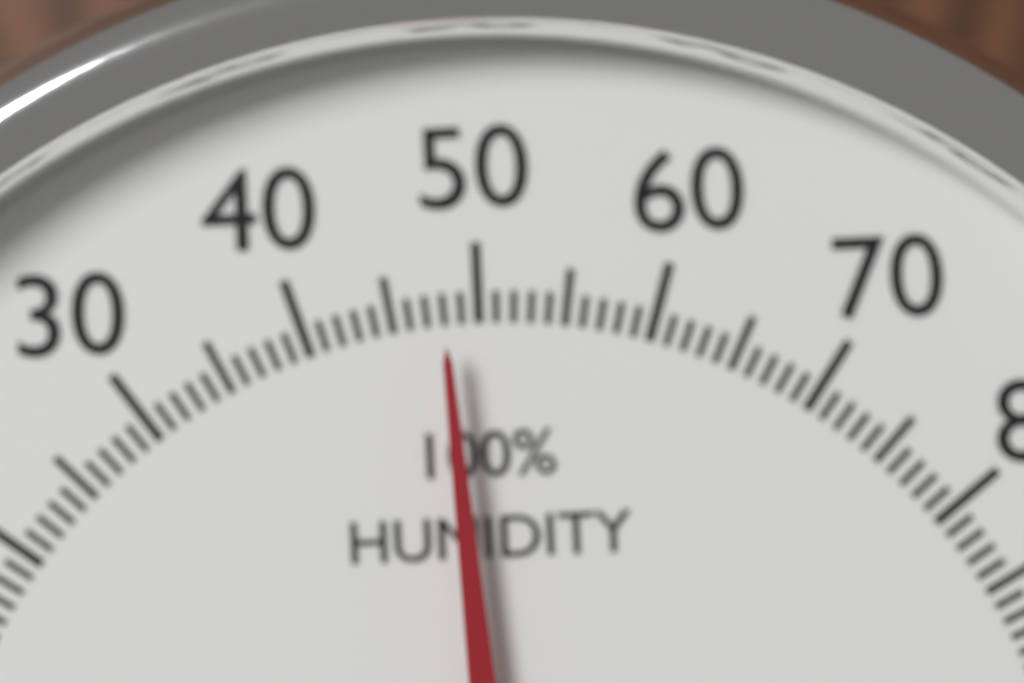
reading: 48 %
